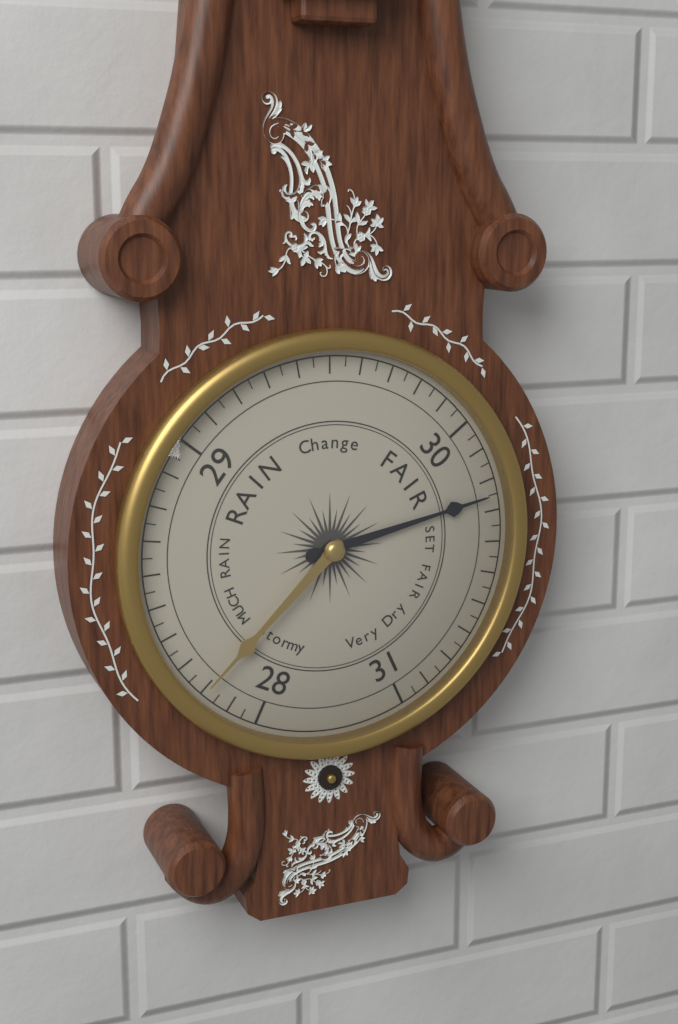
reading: 30.25 (no unit)
